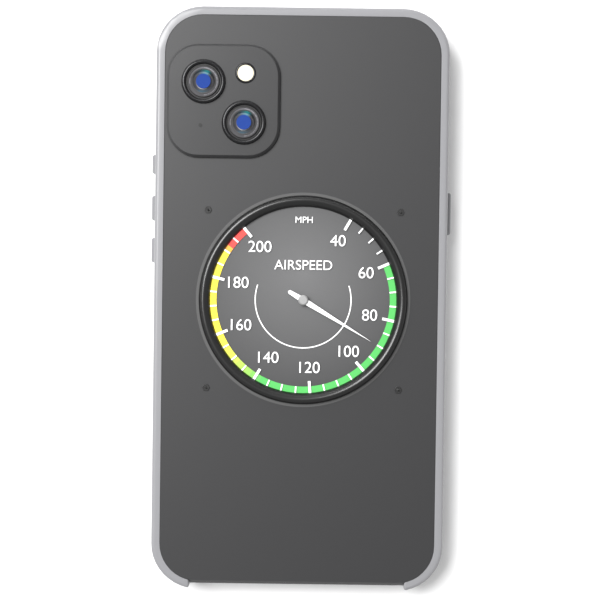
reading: 90 mph
